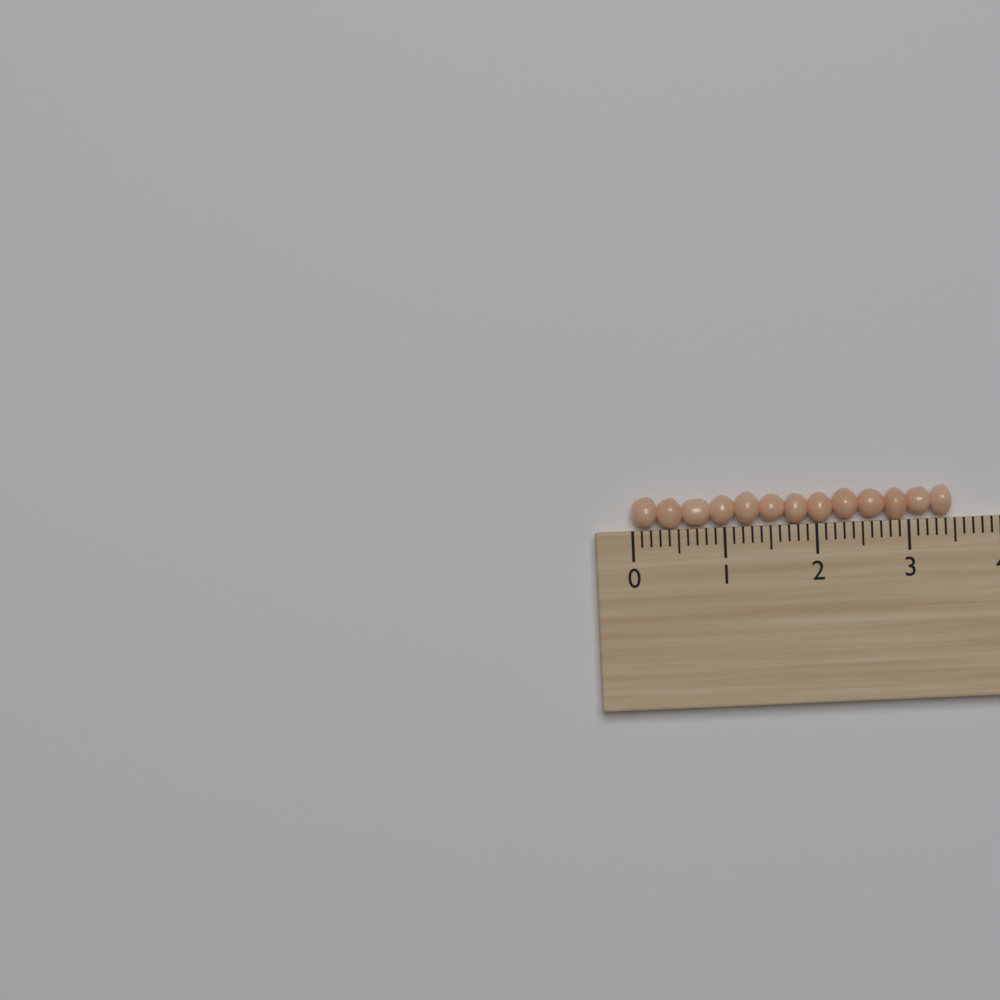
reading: 3.5 (no unit)
